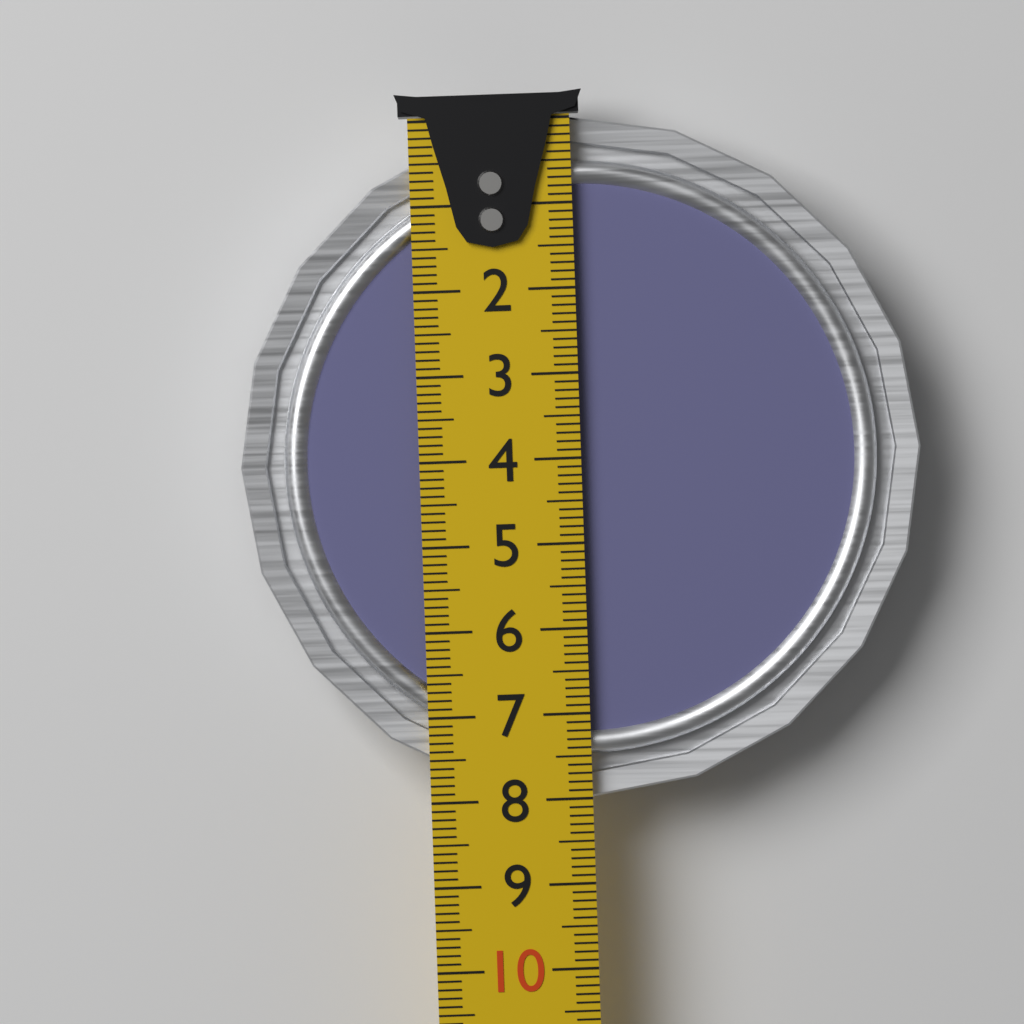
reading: 8.0 cm
